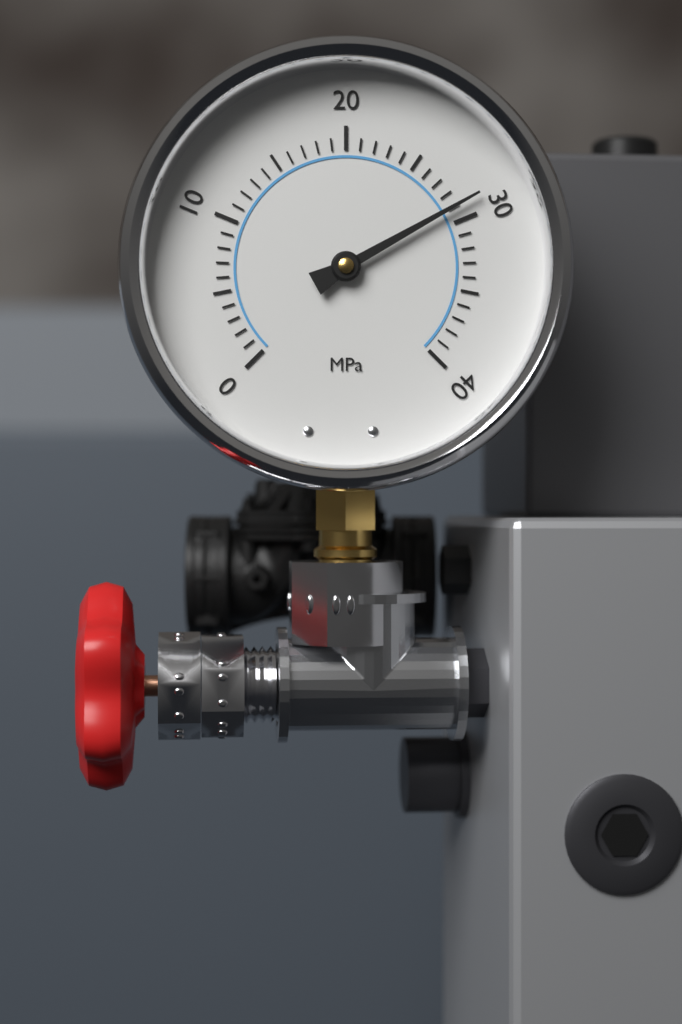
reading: 29 MPa
